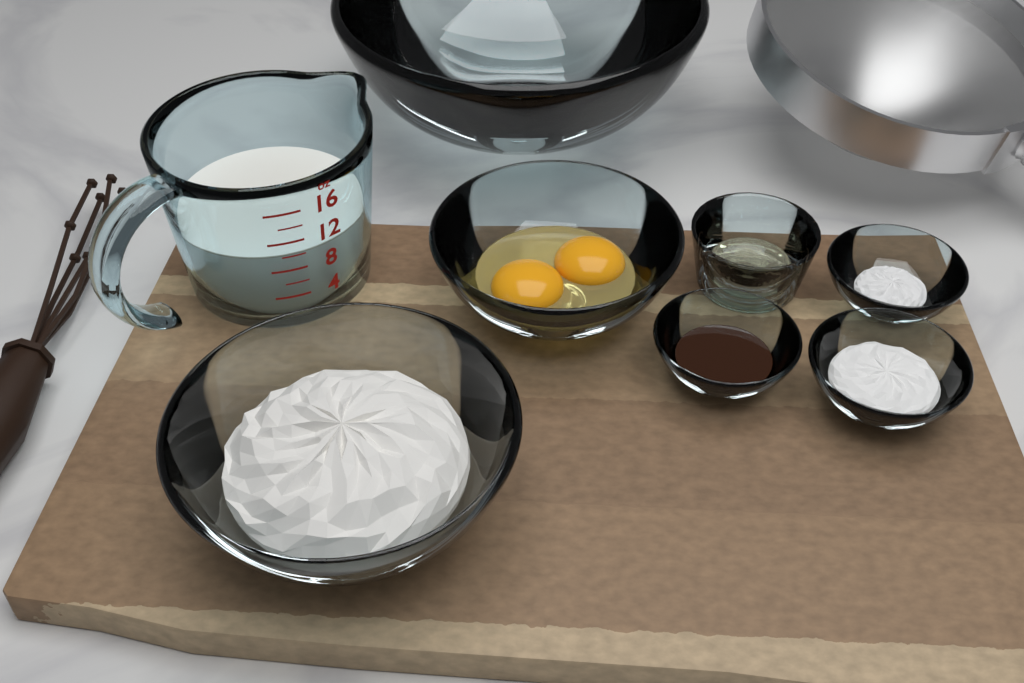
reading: 10 oz
